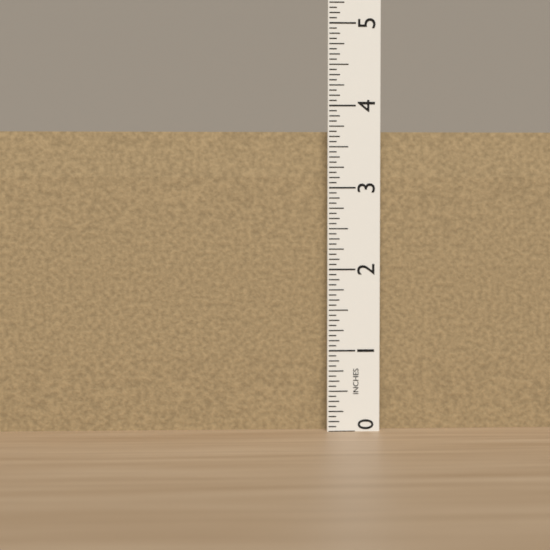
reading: 3.6875 in
